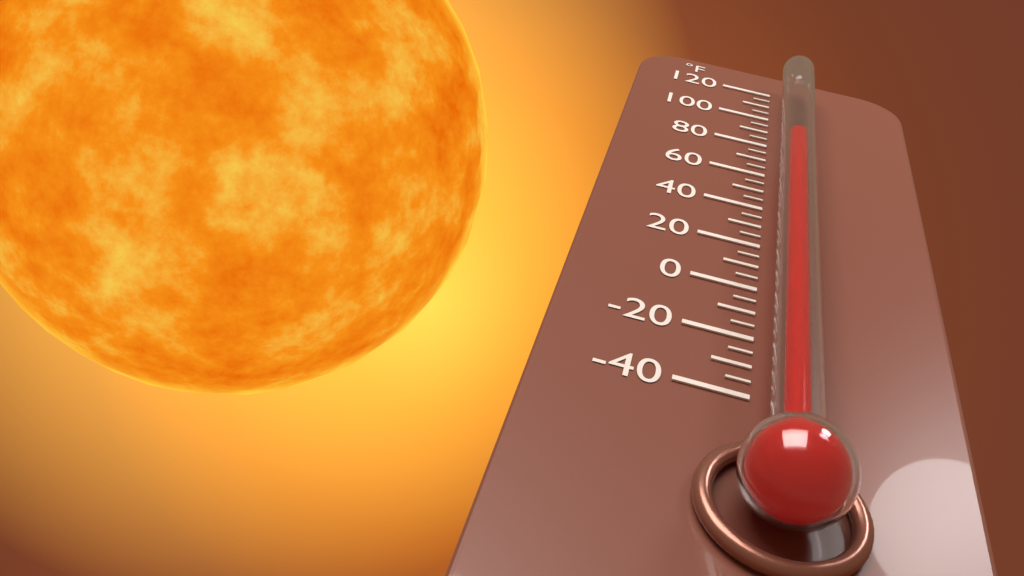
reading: 70 °F
